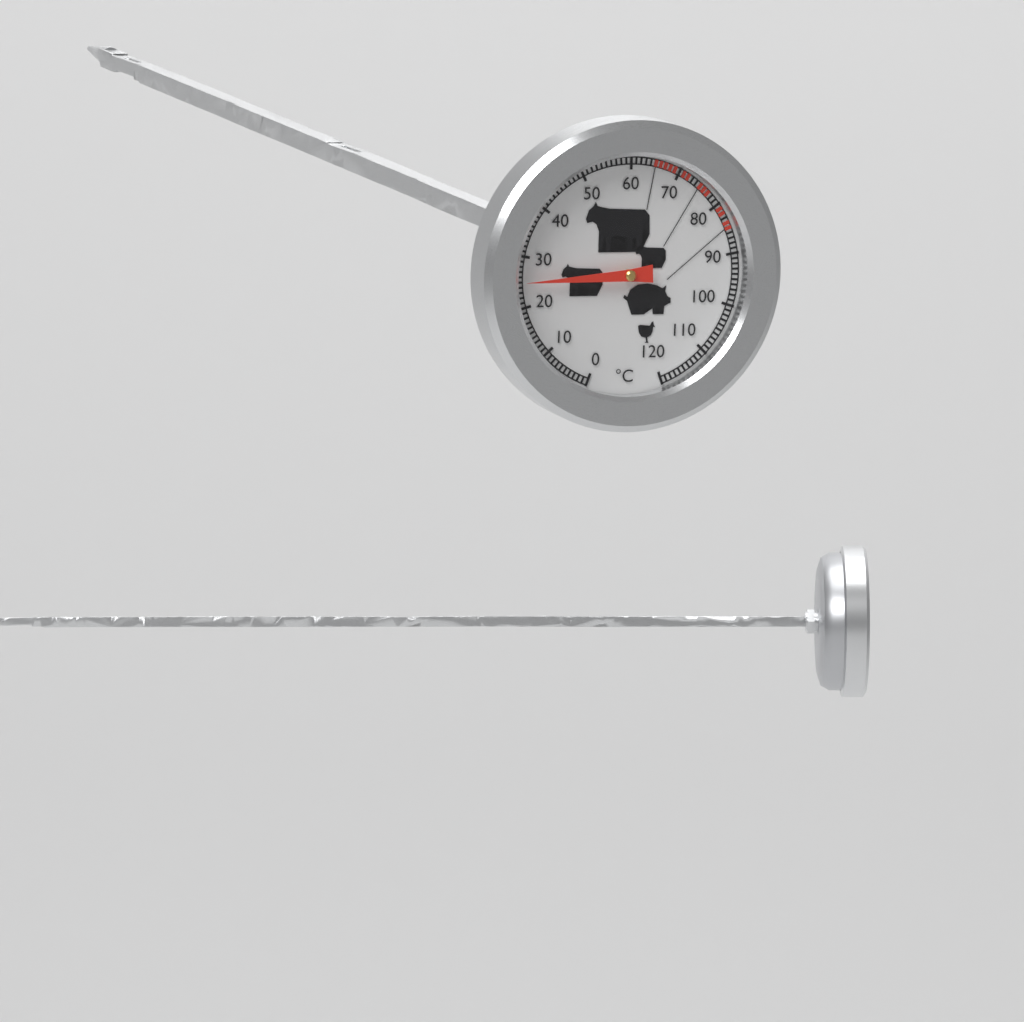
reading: 25 °C
